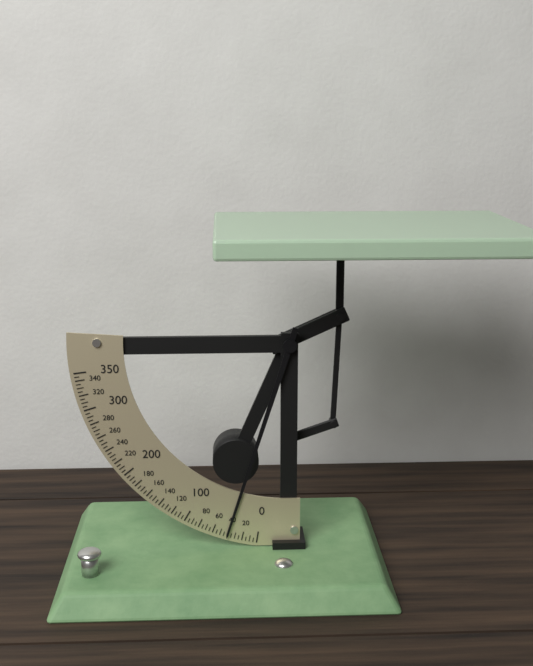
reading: 40 (no unit)
